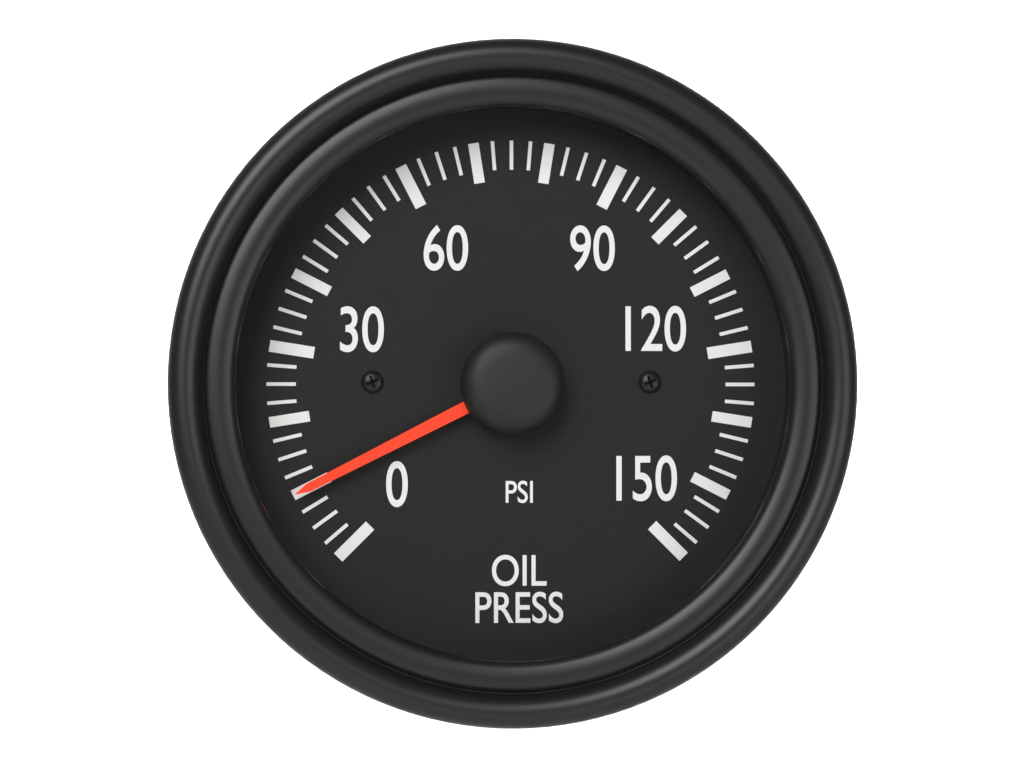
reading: 10.0 psi
